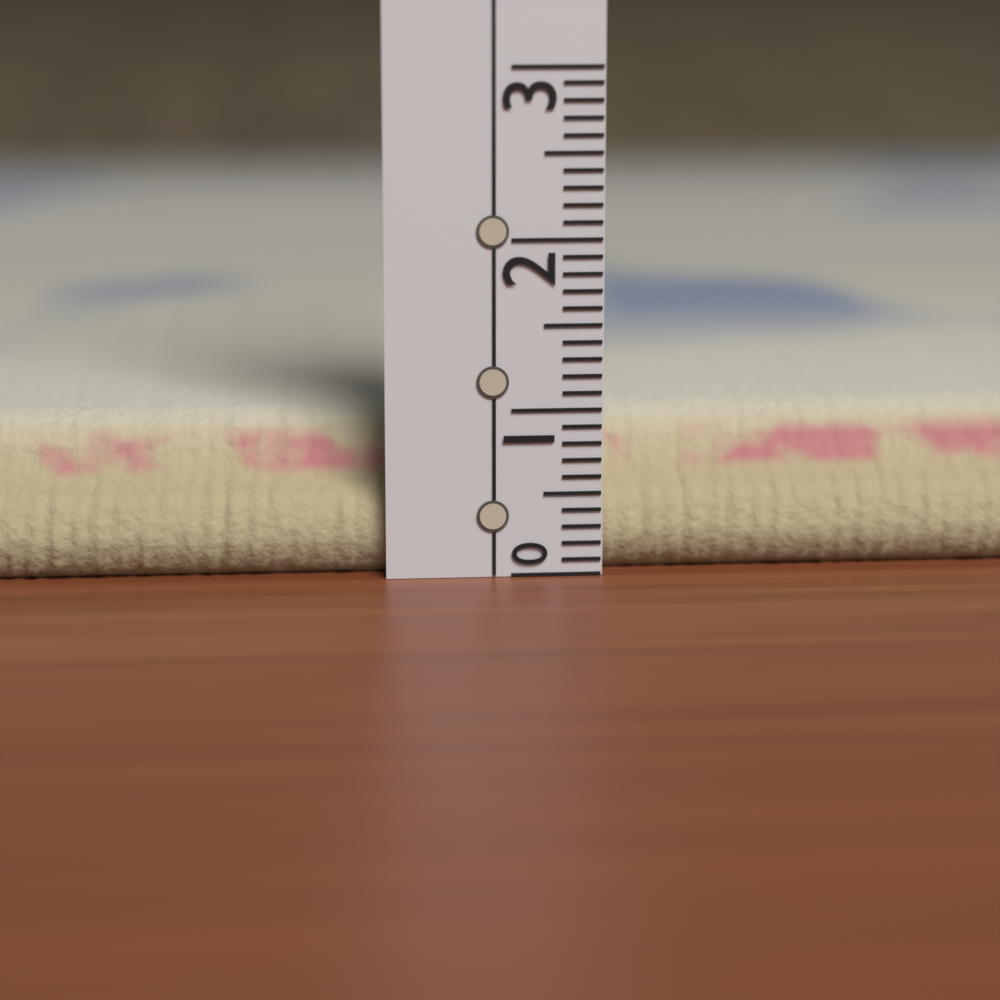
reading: 0.9 (no unit)
